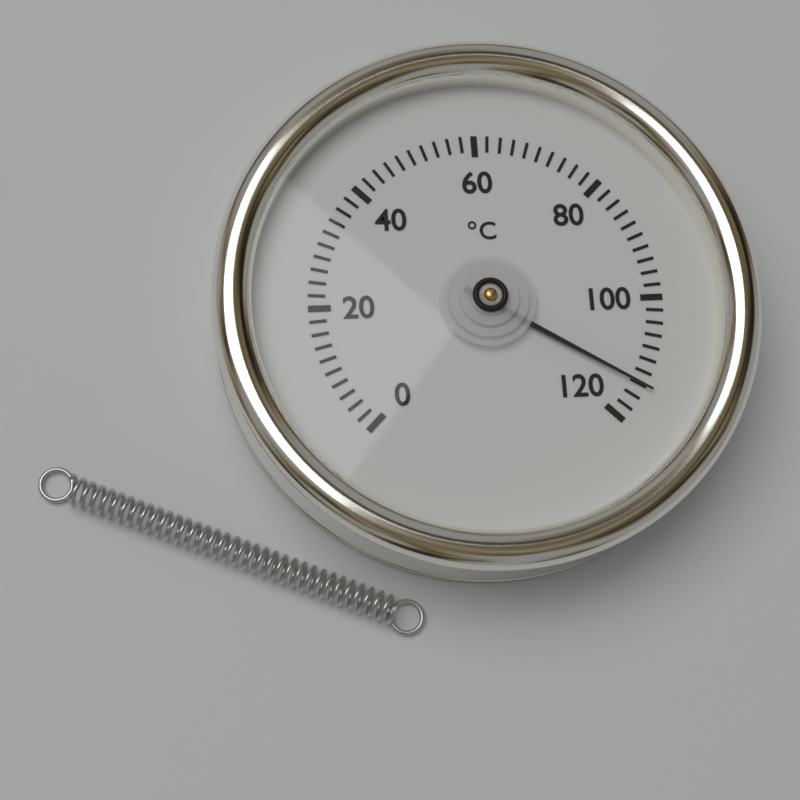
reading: 114 °C
